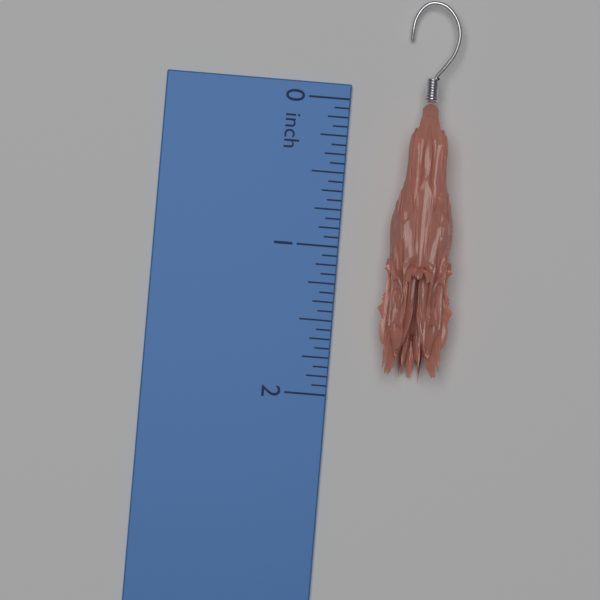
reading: 1.8750 inch
